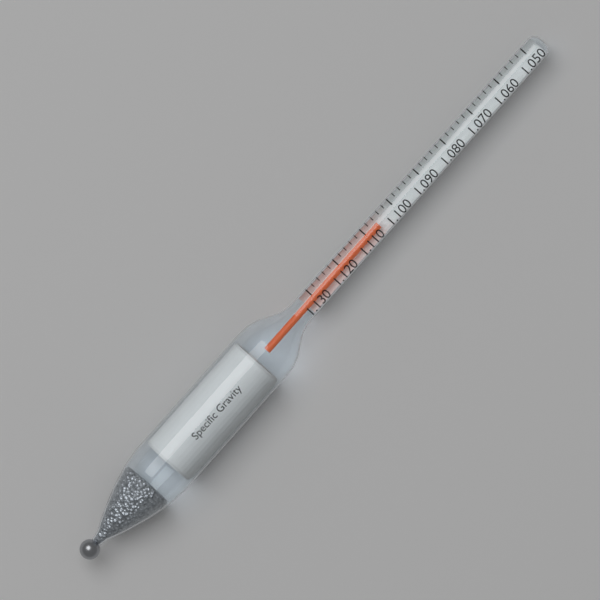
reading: 1.106 (no unit)
